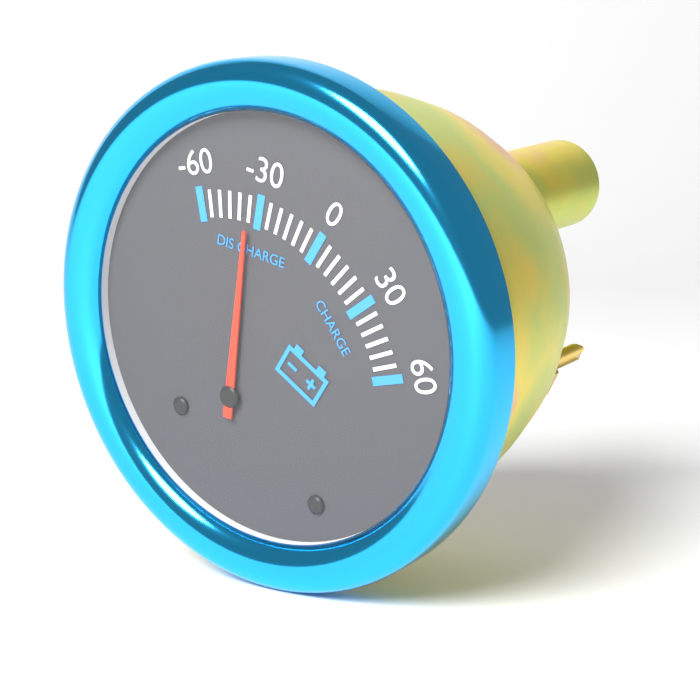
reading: -35 (no unit)
